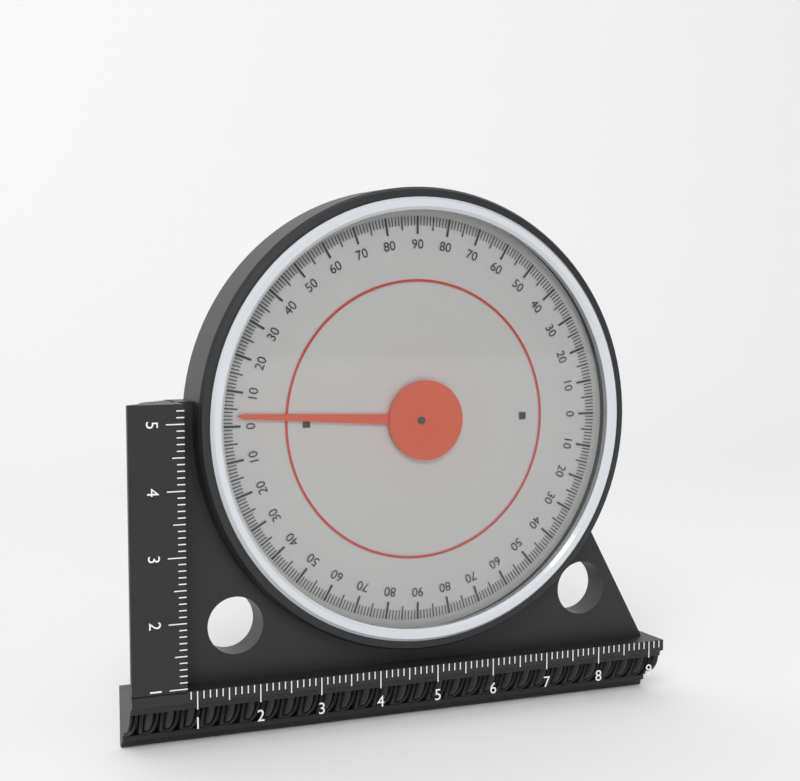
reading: 3 (no unit)
